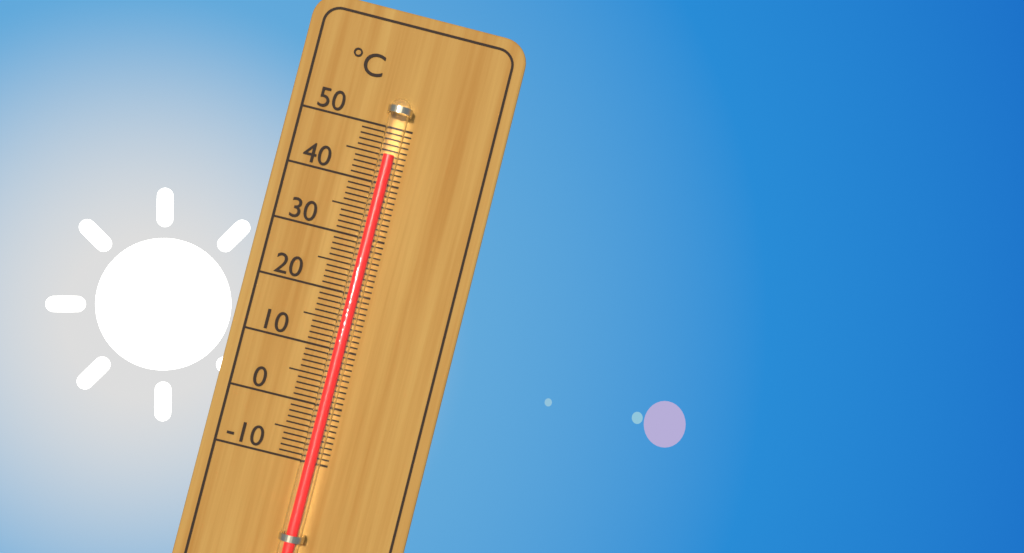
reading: 45 °C
